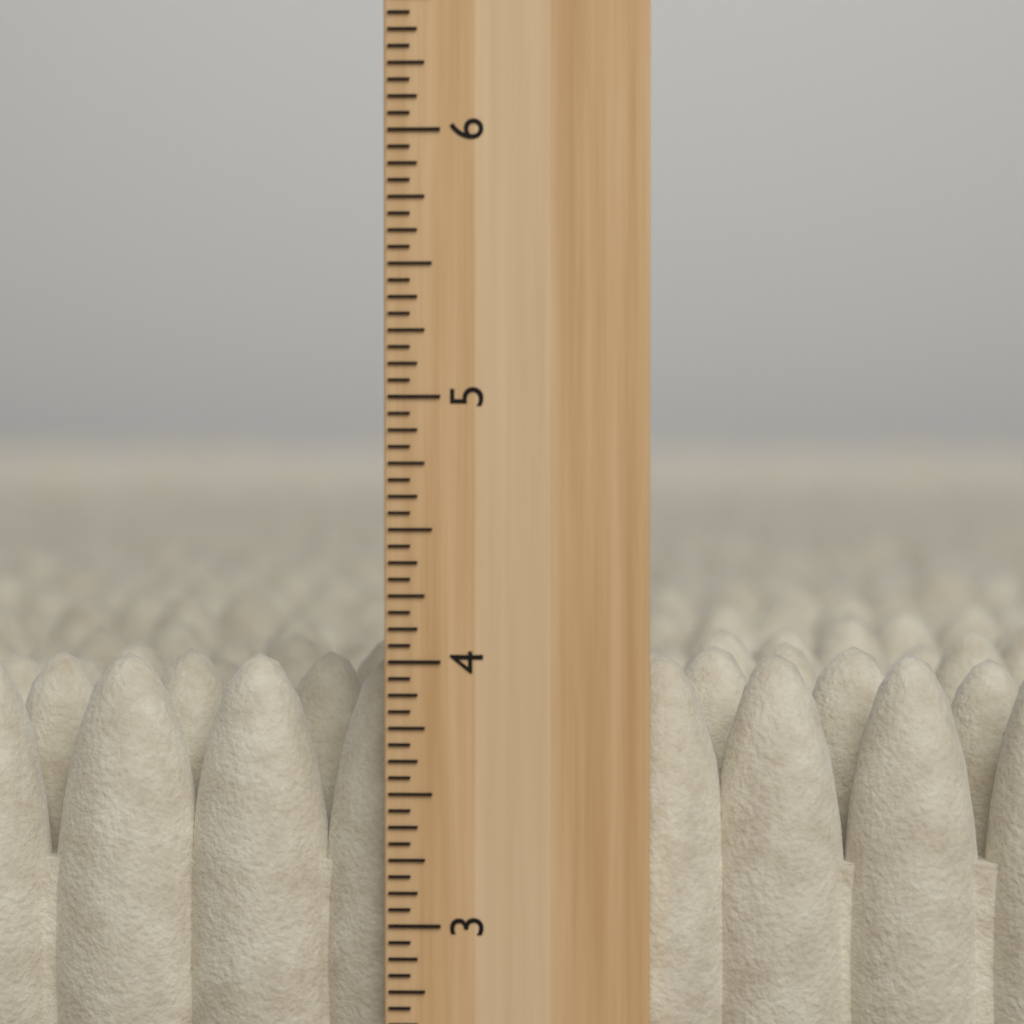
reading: 4.0000 inch
